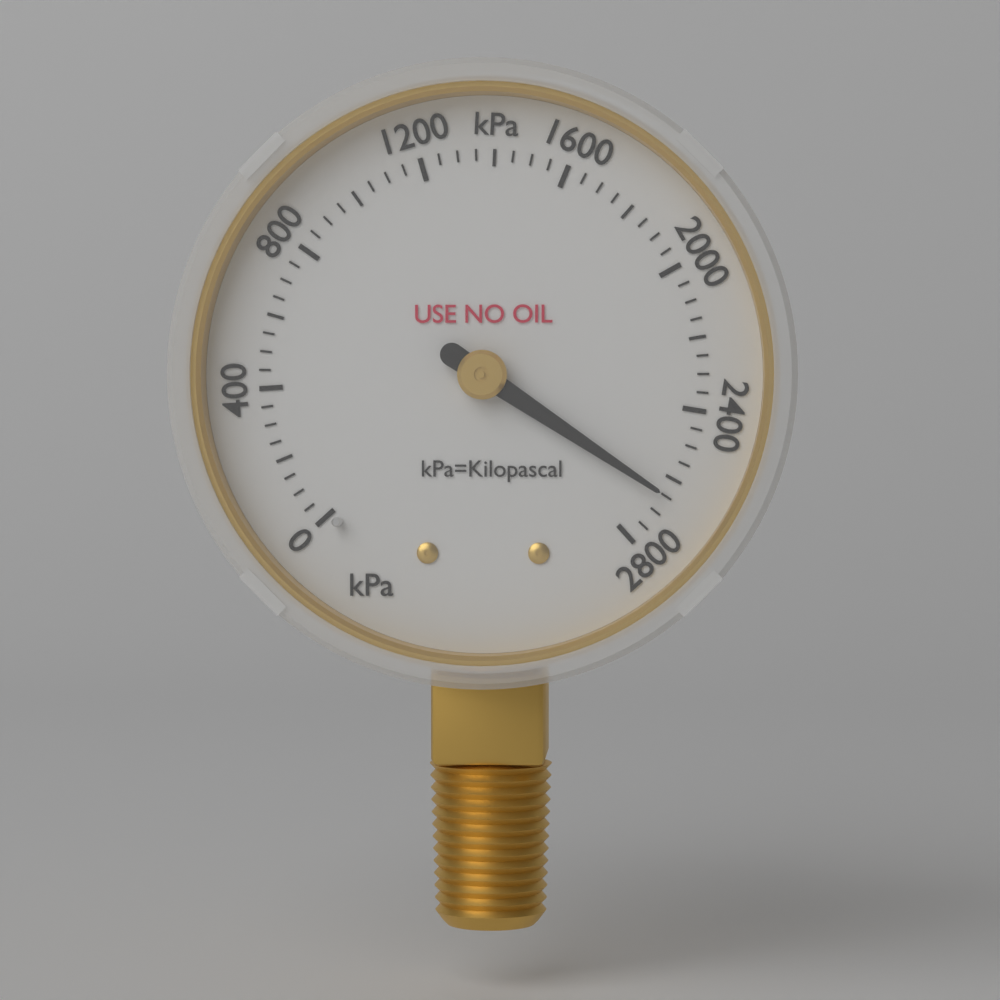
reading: 2650 kPa
